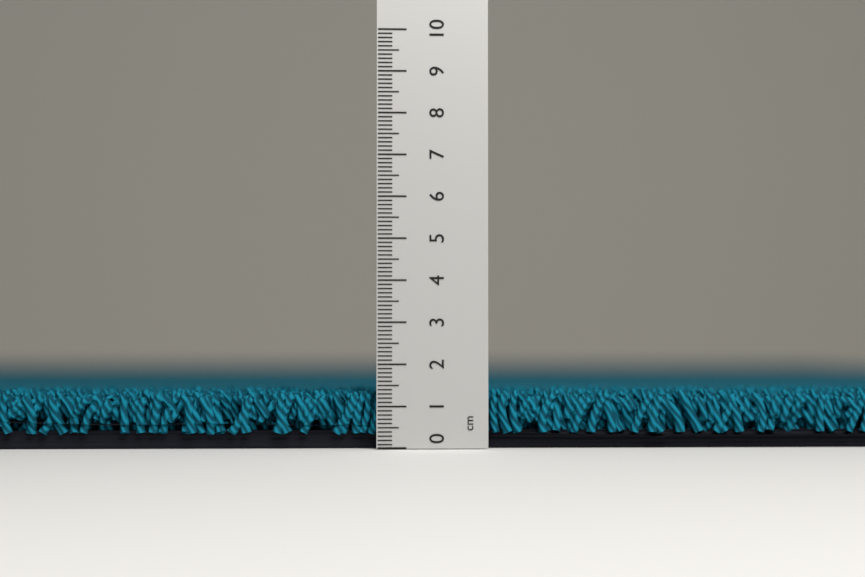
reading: 1.4 cm
